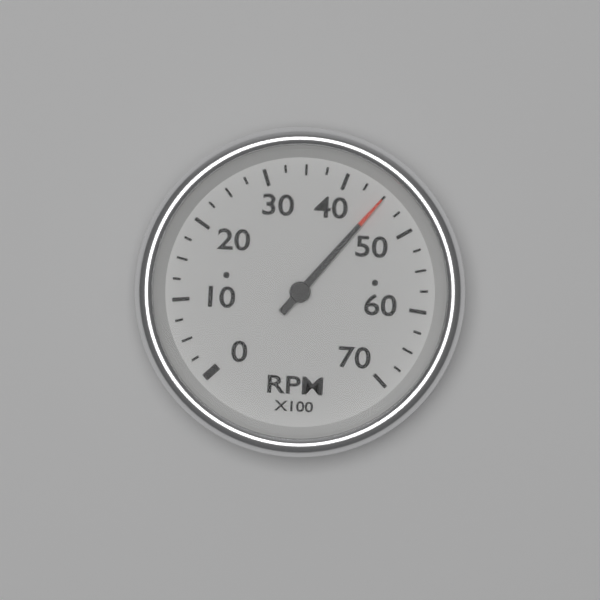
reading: 4500 RPM
